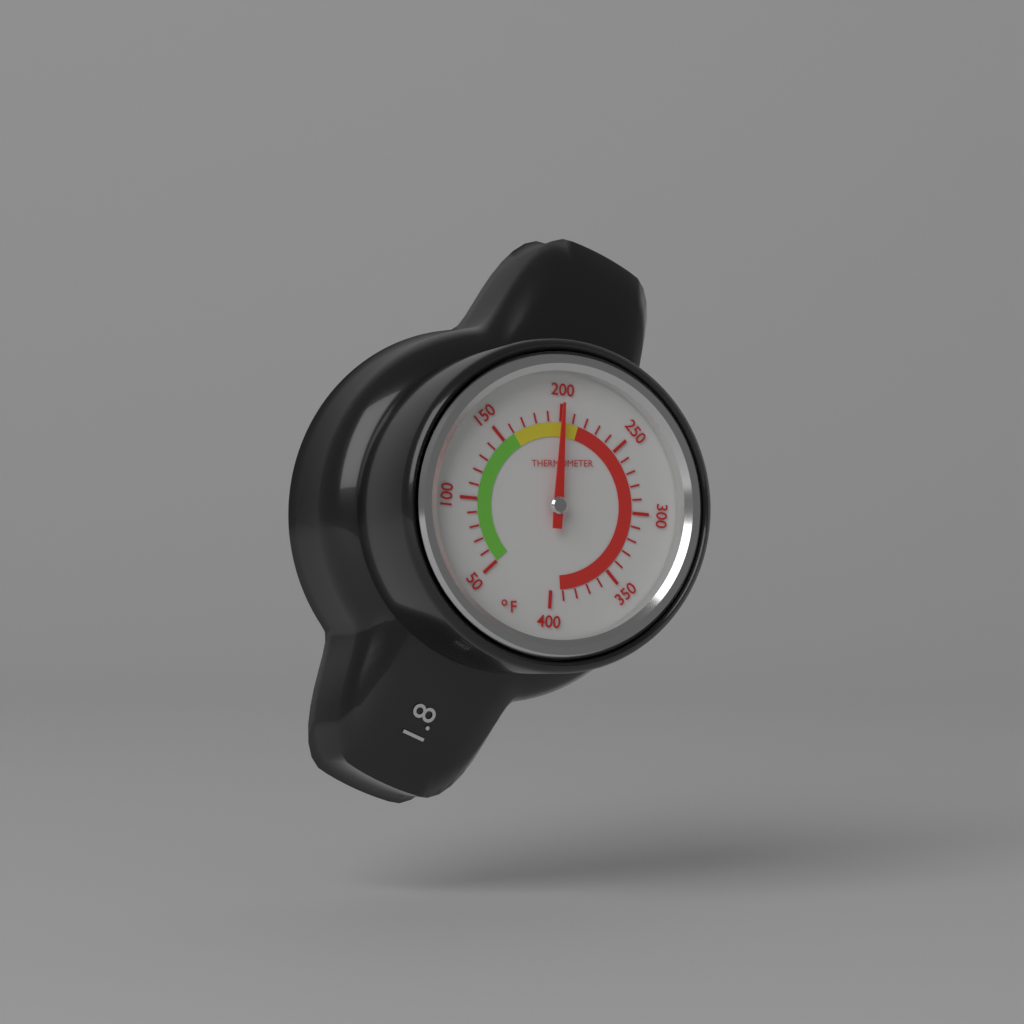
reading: 200 °F
